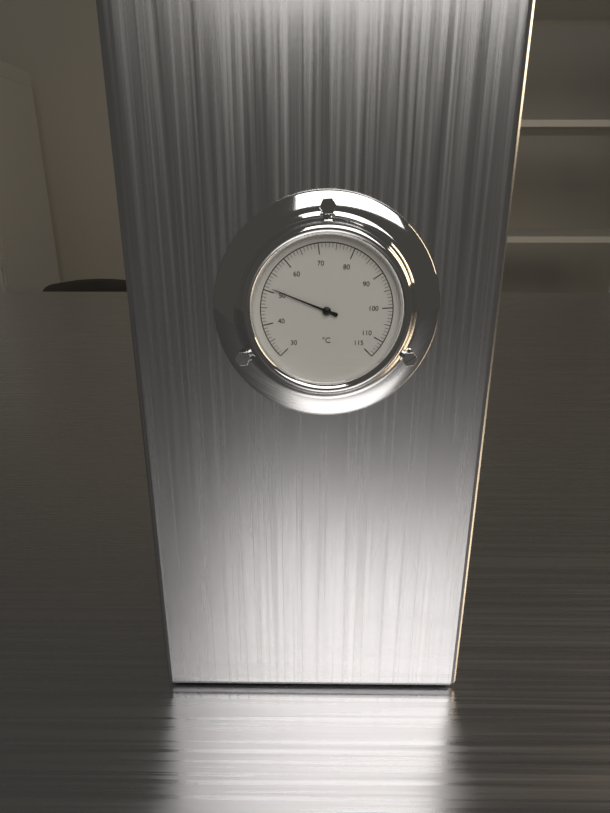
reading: 51 °C
